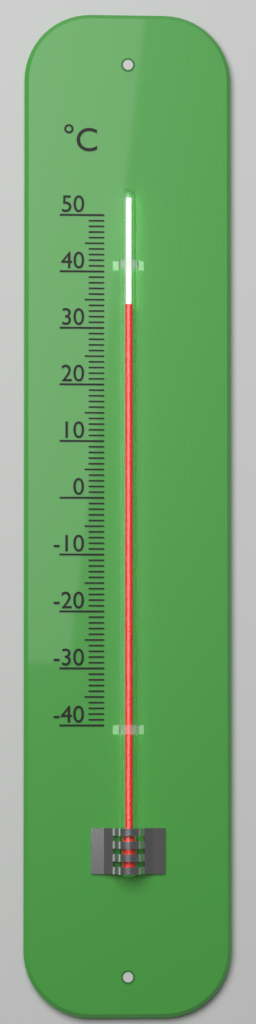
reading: 34 °C
